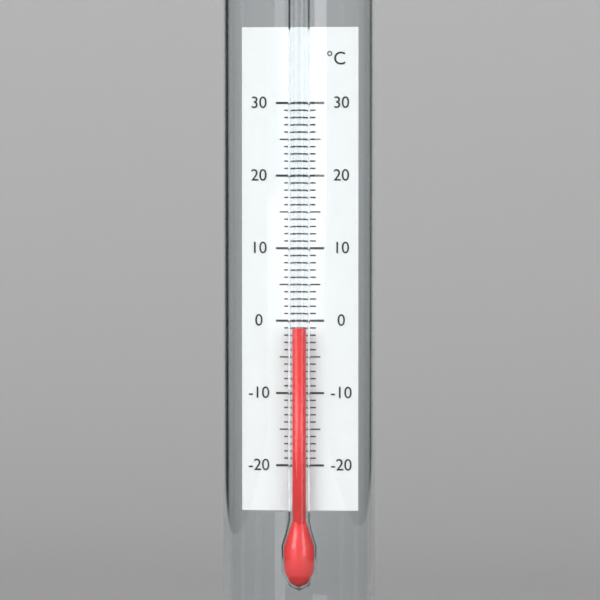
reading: -1 °C
